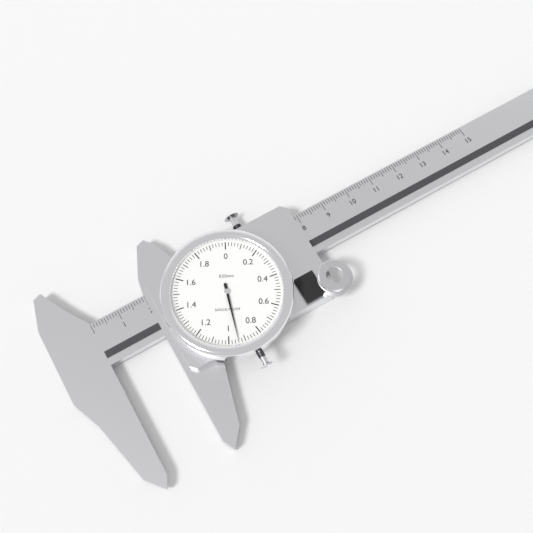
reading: 0.94 mm
